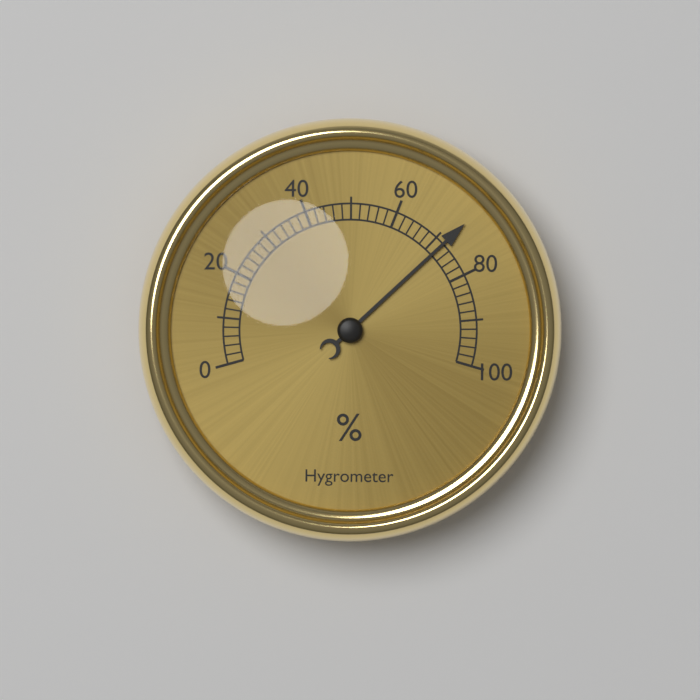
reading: 72 %
